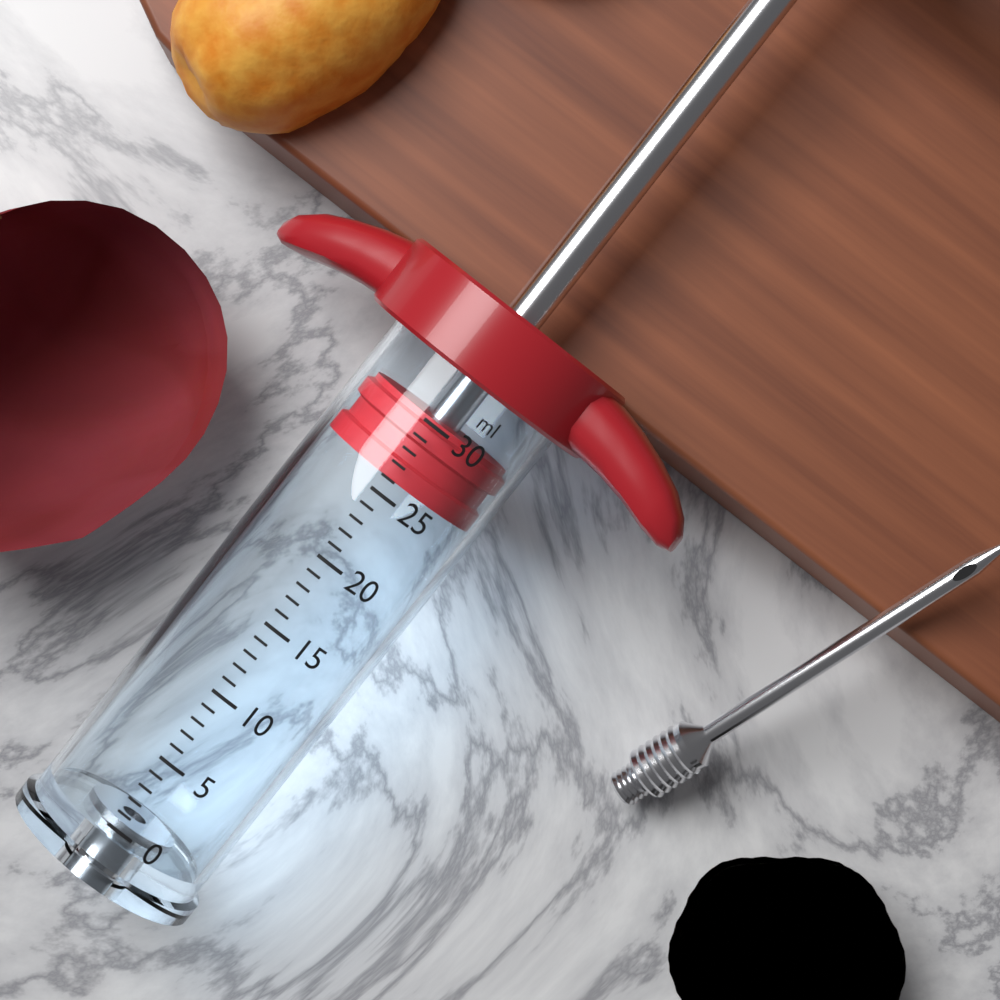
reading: 26 ml
